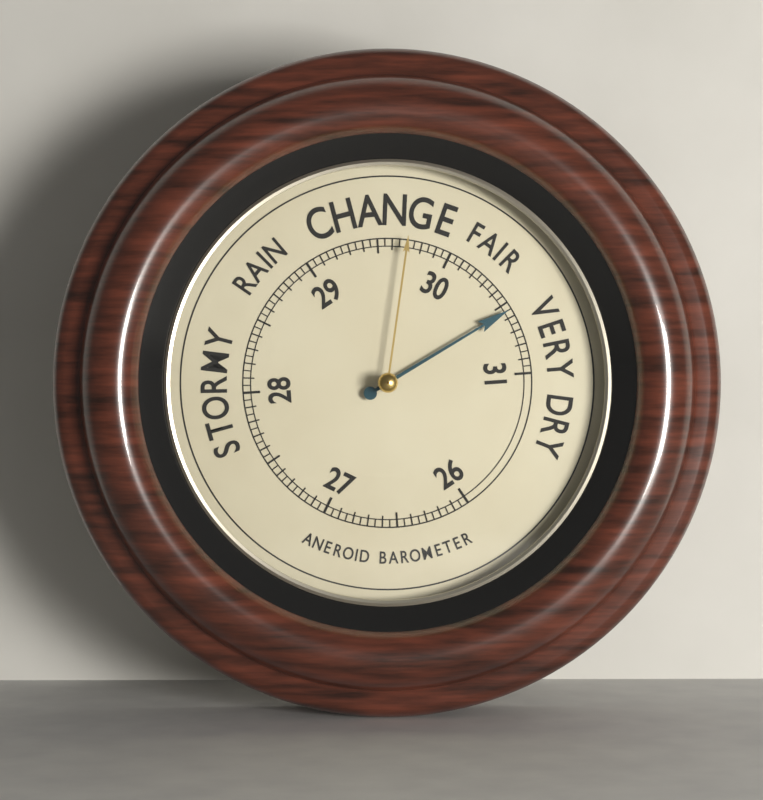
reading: 30.55 (no unit)
